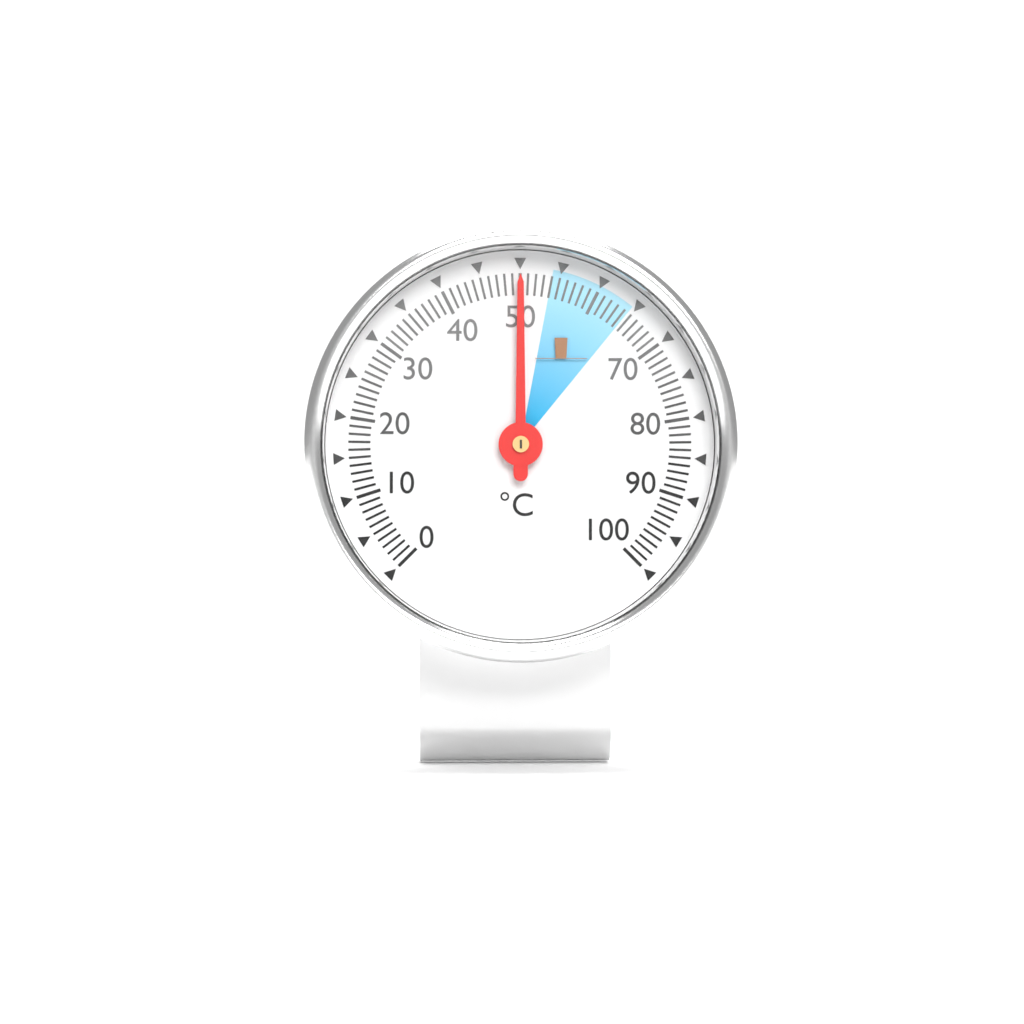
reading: 50 °C
